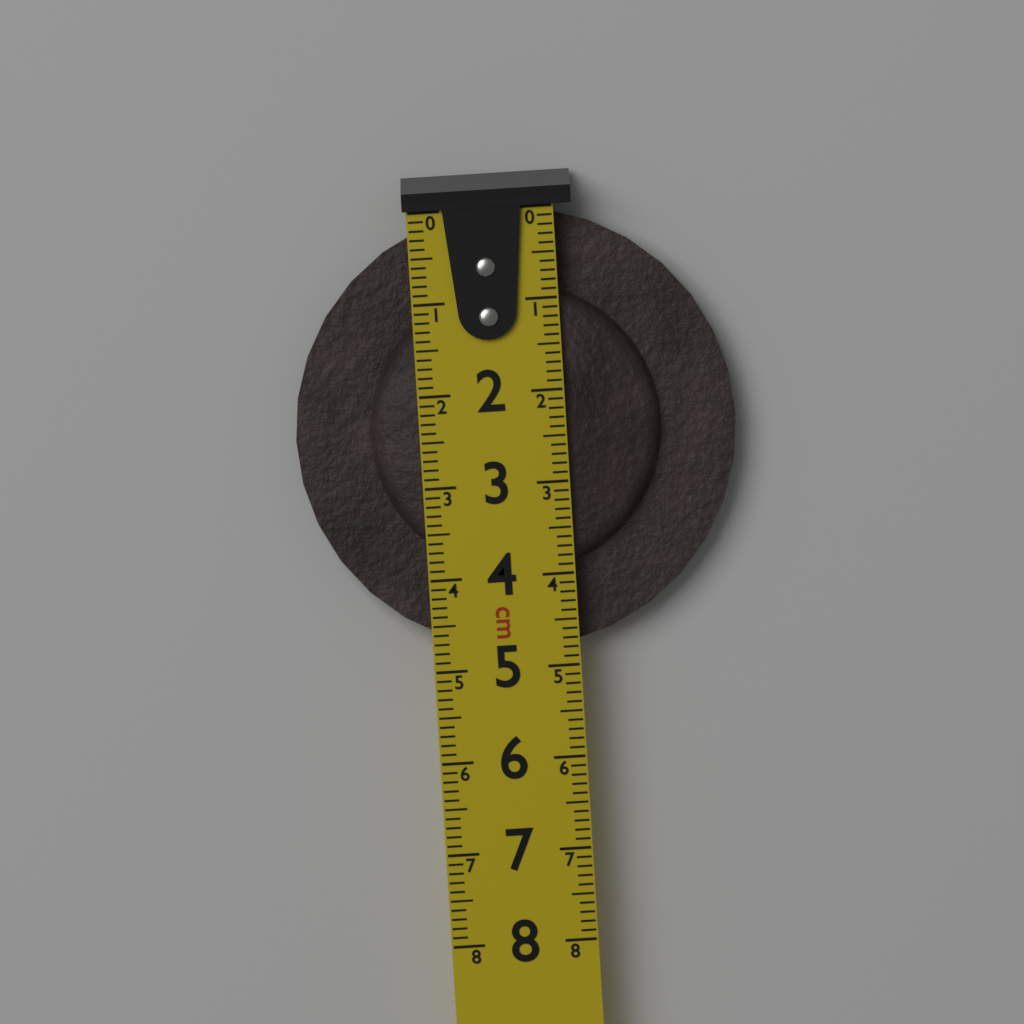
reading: 4.8 cm
